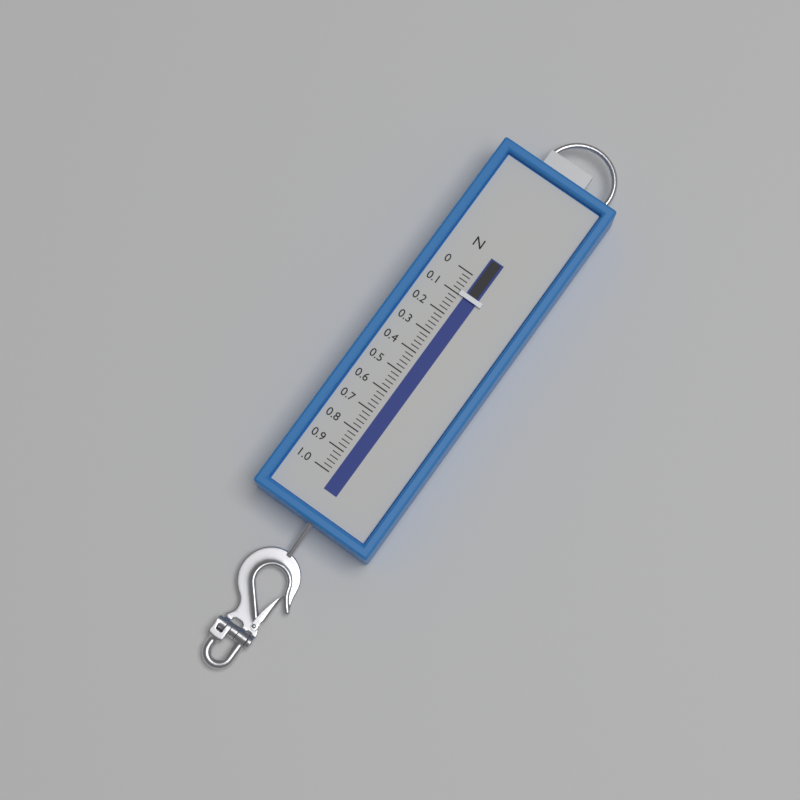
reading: 0.10 N
